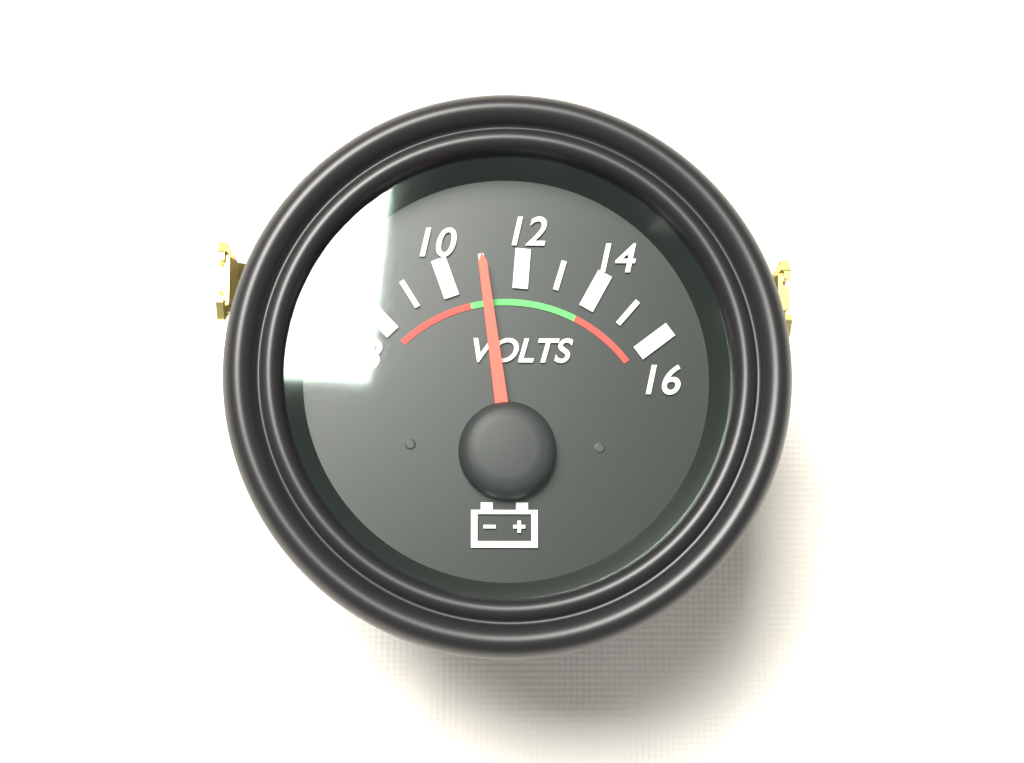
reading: 11 V
